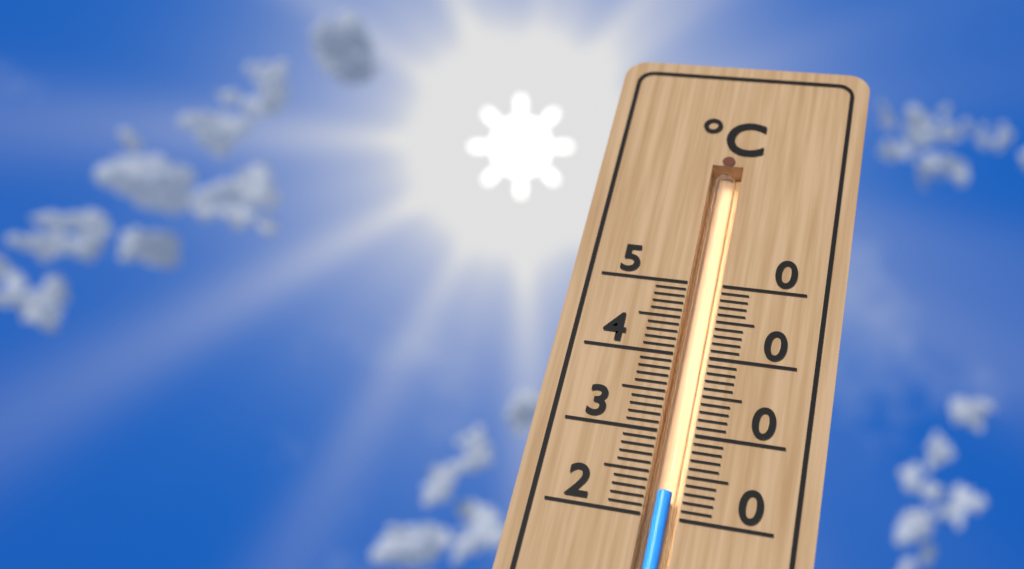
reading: 23 °C
